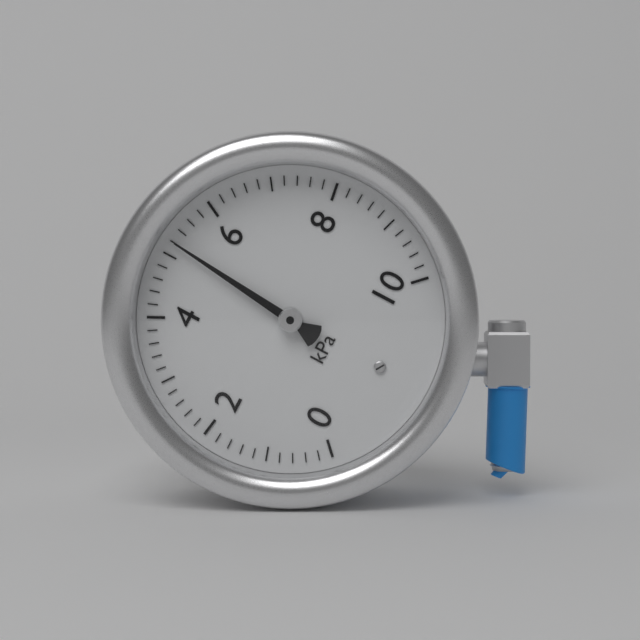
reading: 5.2 kPa
